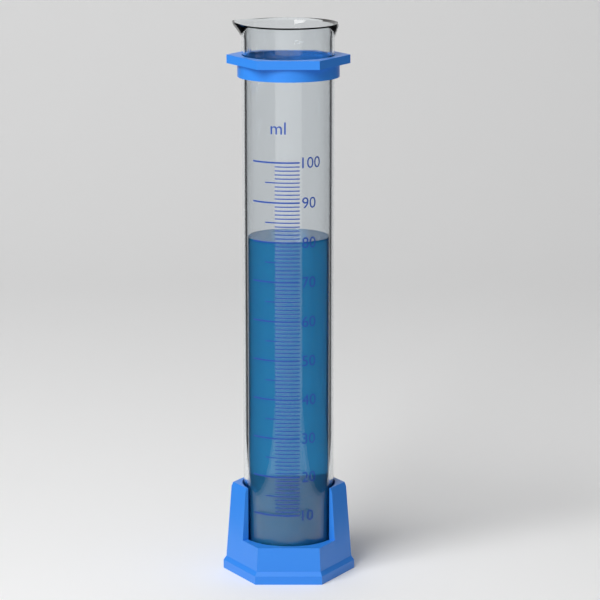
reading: 80 ml
